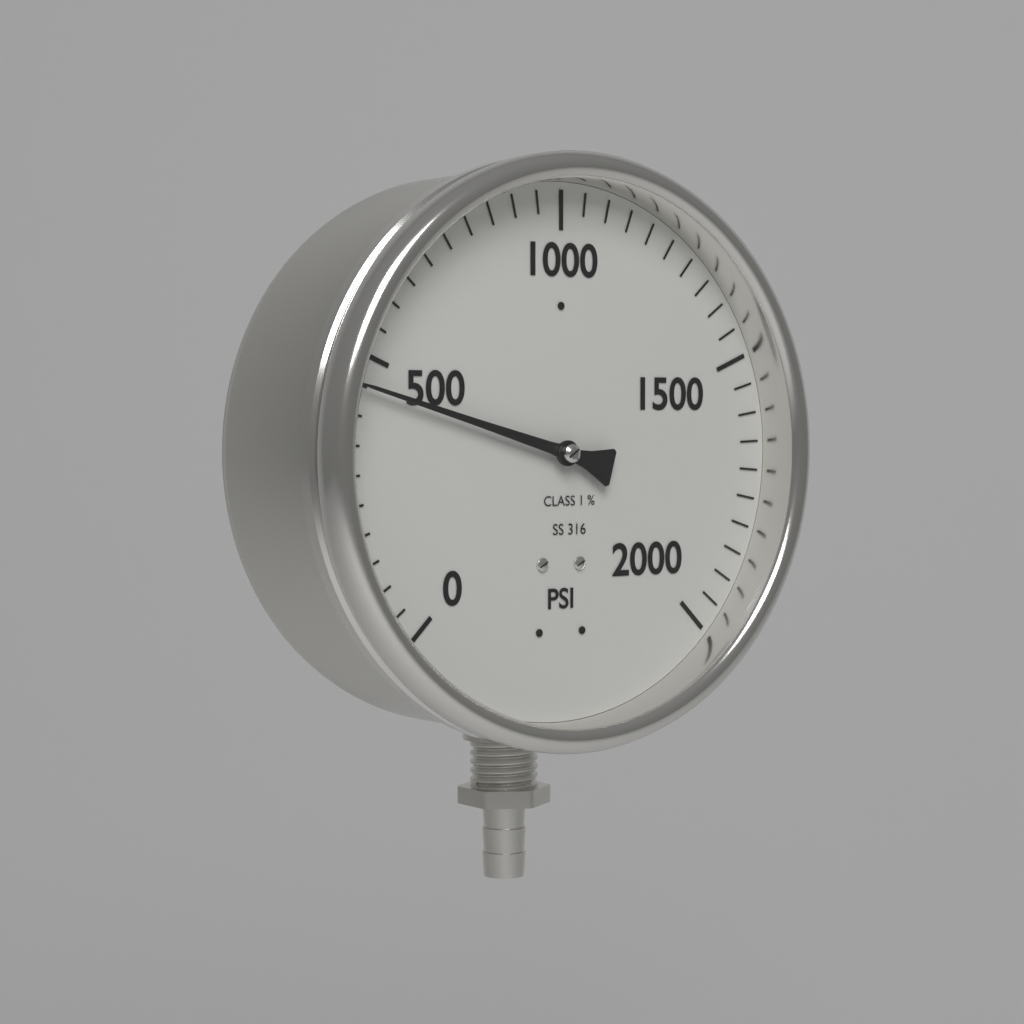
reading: 450 psi
